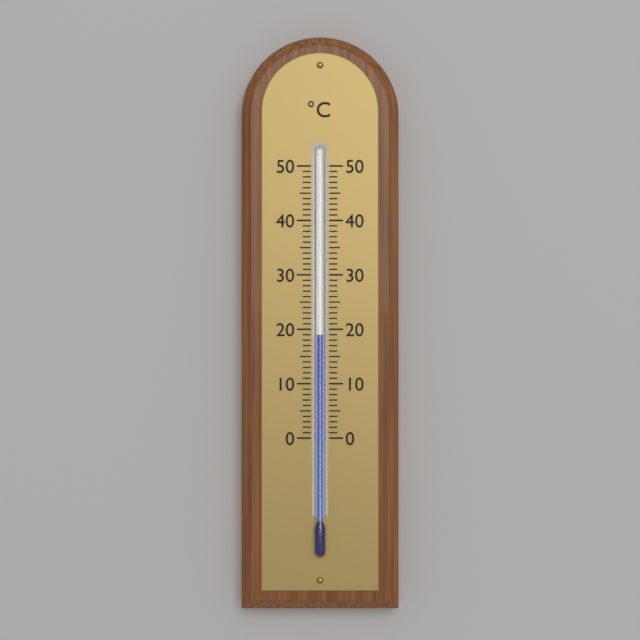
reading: 19 °C
